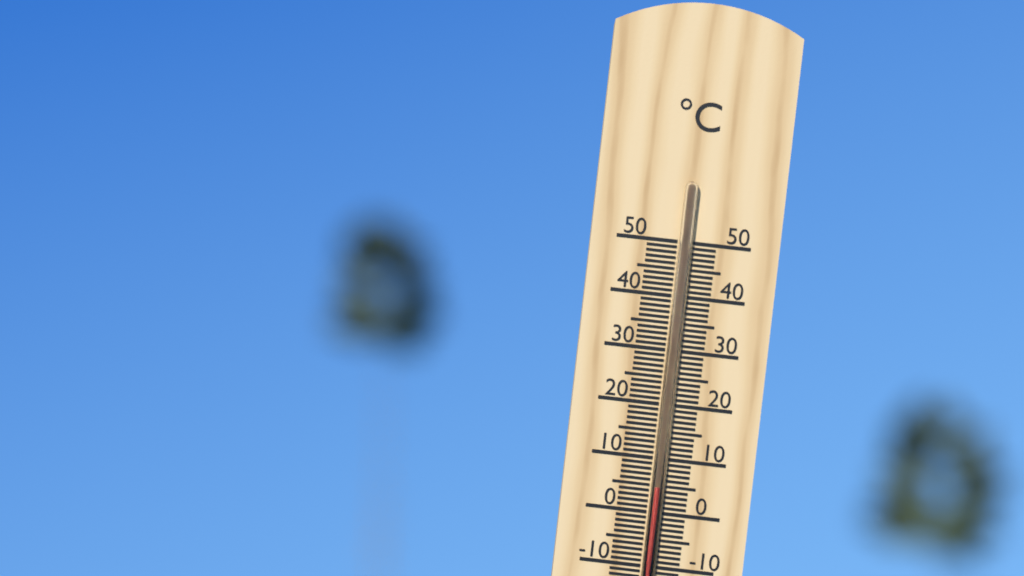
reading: 5 °C
